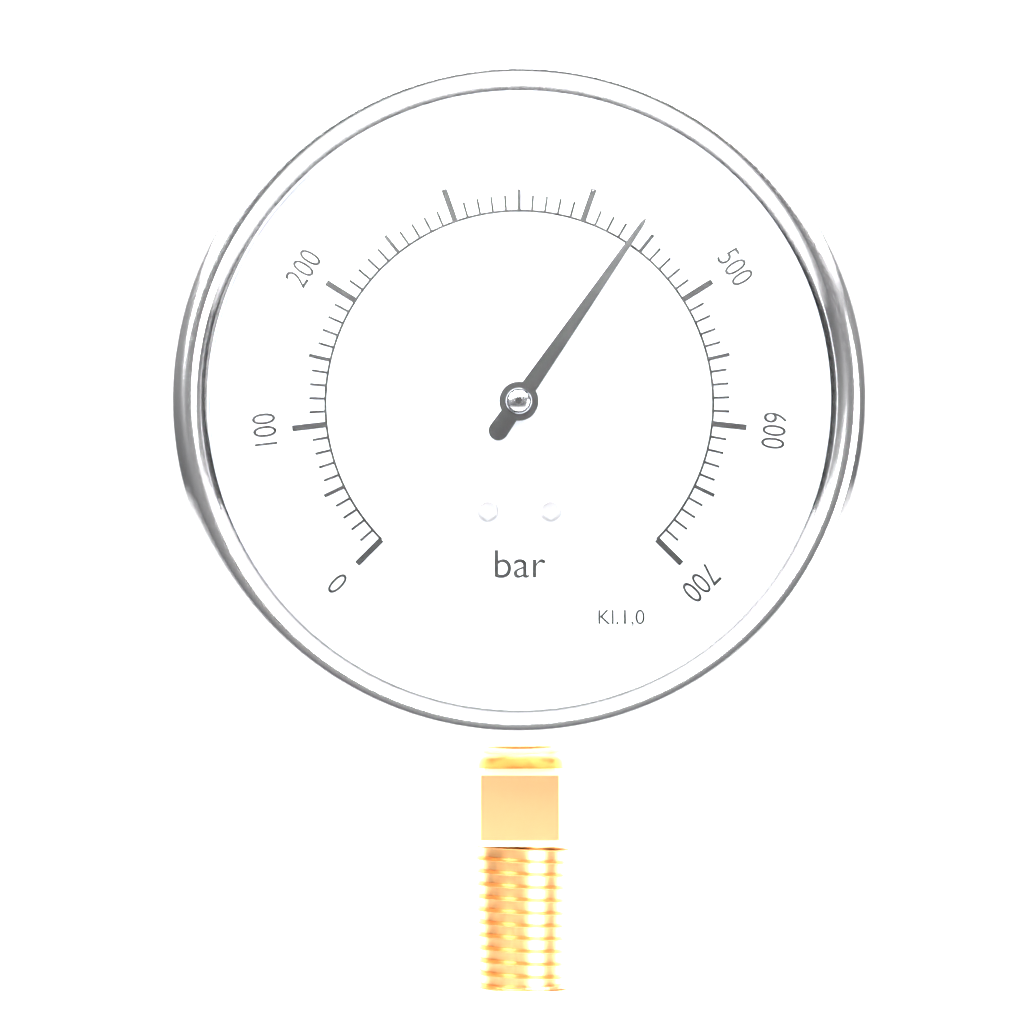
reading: 440 bar
